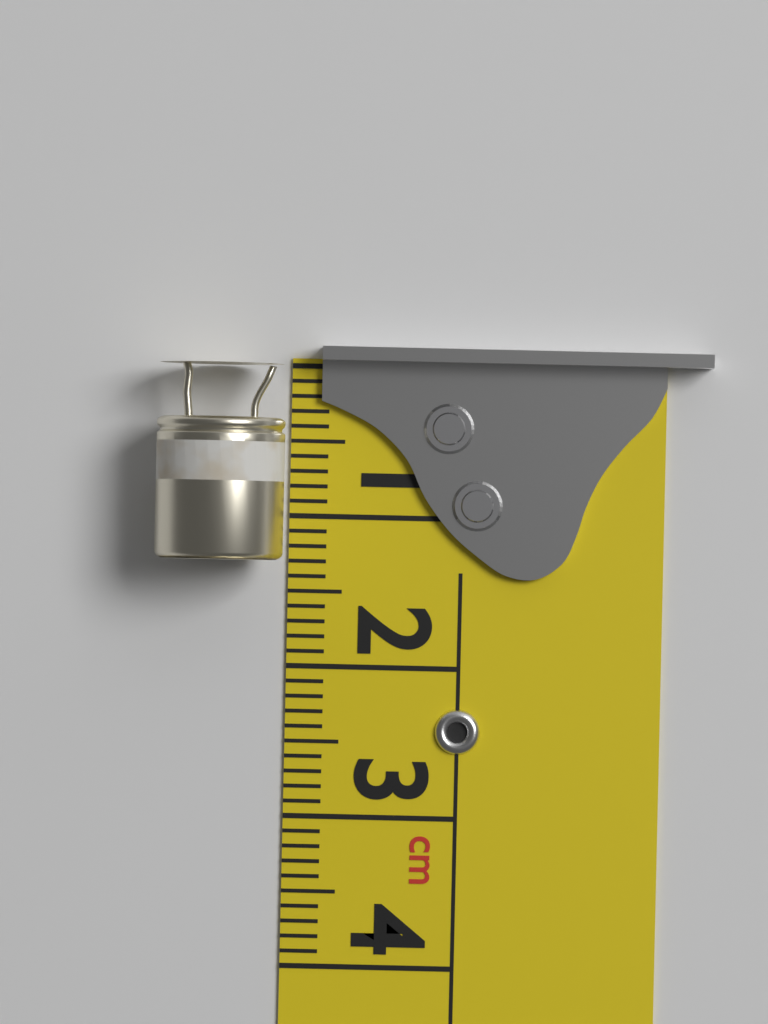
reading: 1.3 cm
